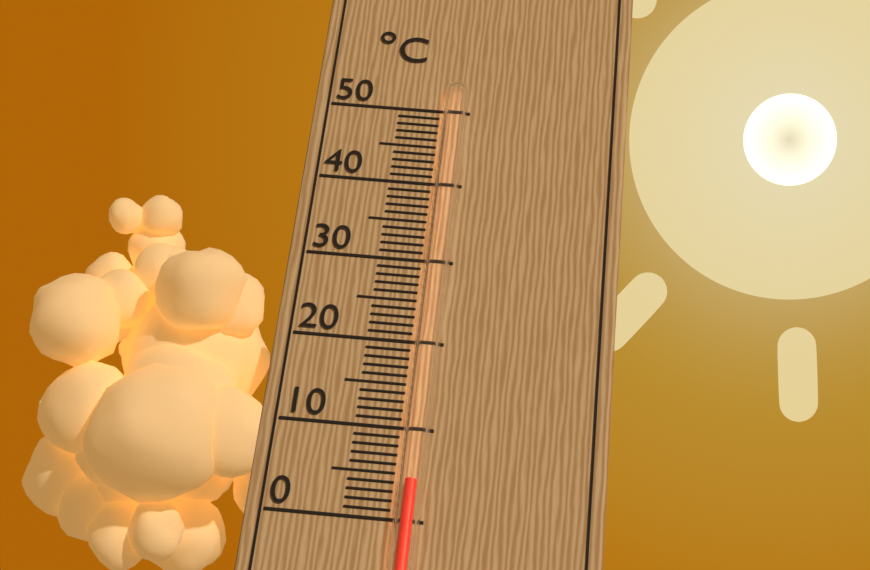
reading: 4 °C
